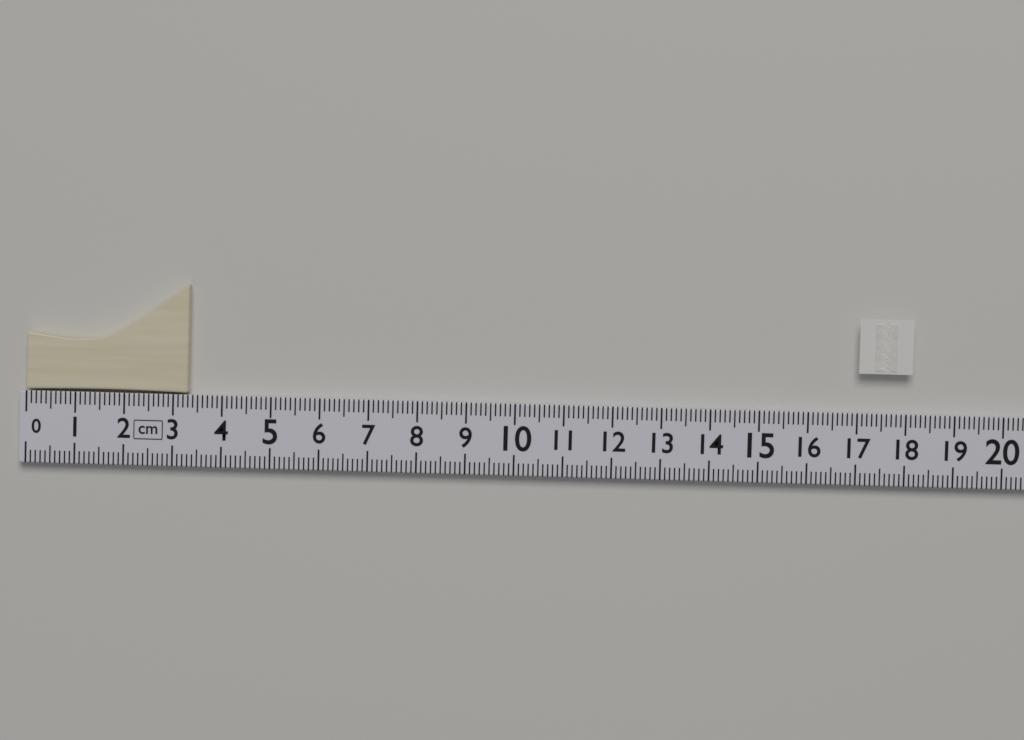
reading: 3.3 cm
